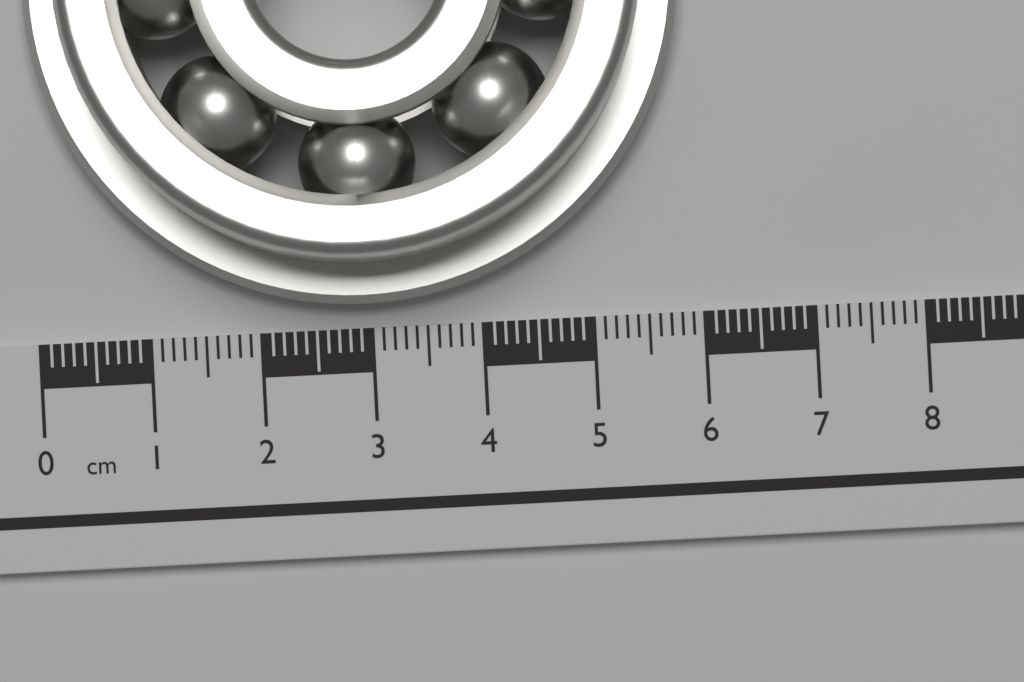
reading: 5.9 cm
